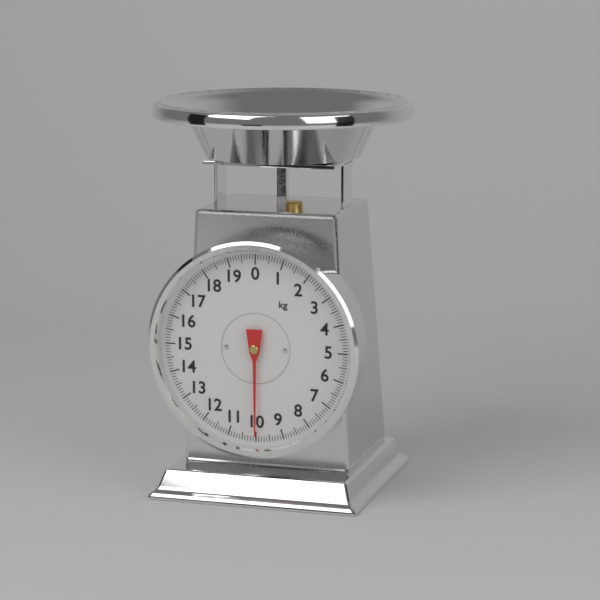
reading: 10.0 kg
